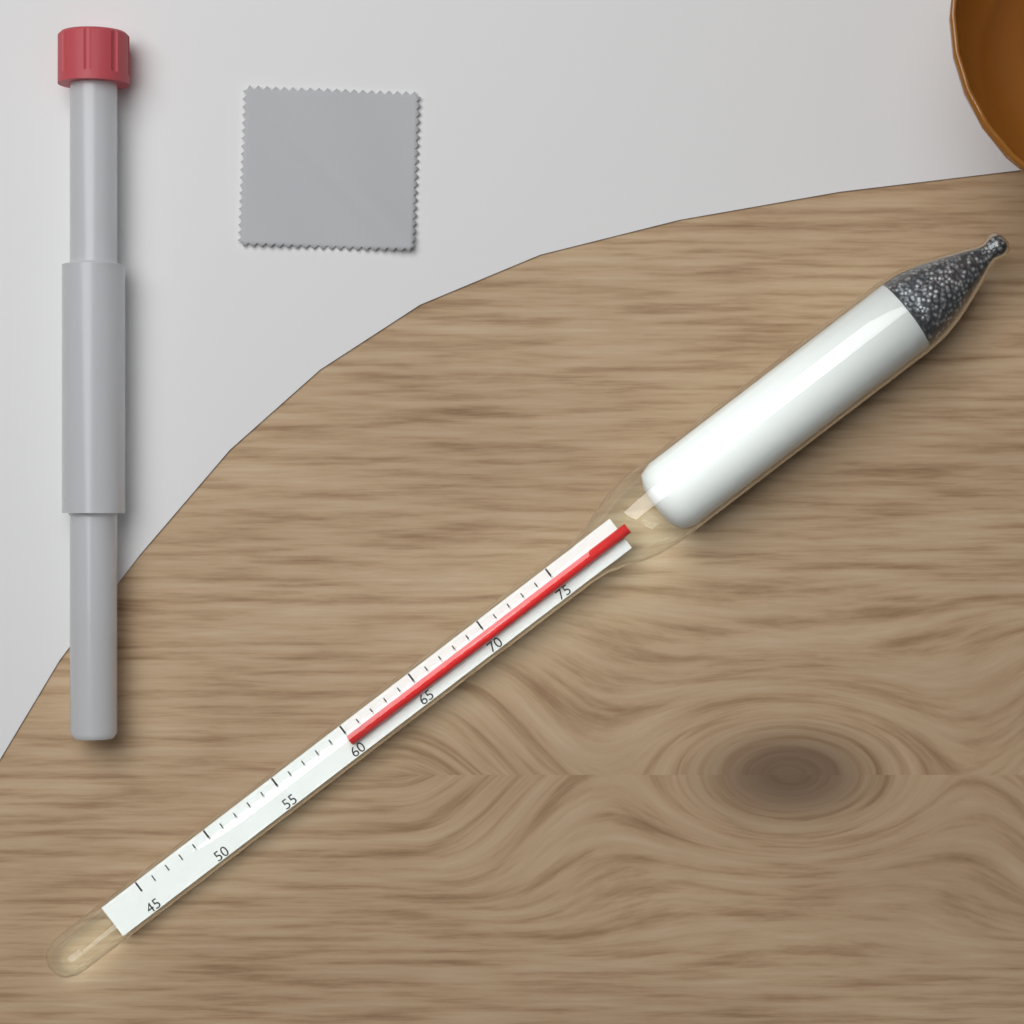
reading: 60 (no unit)
